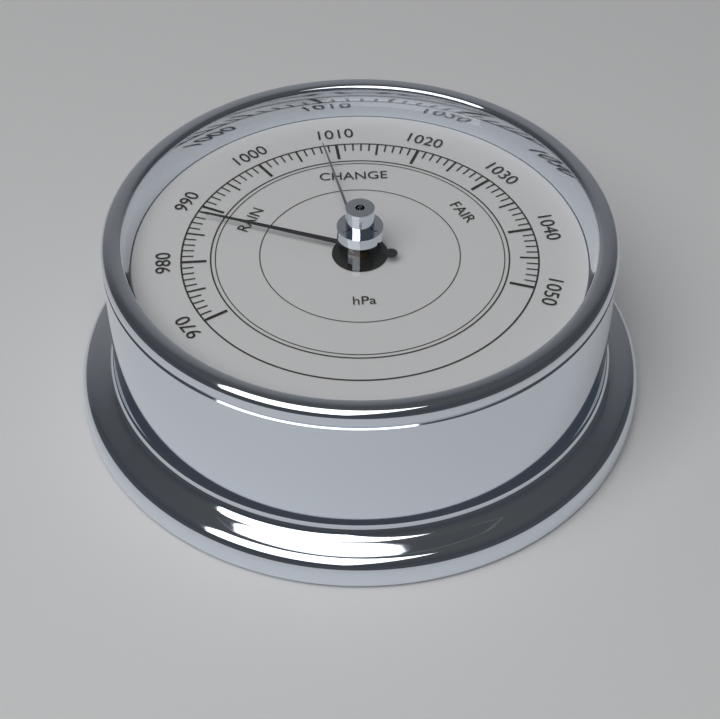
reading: 988 hPa
